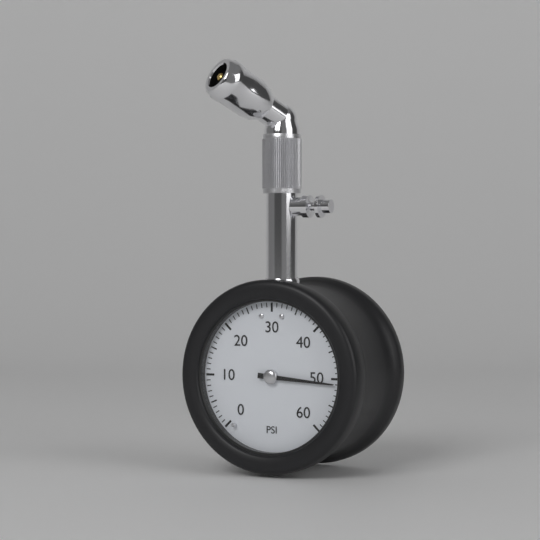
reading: 51 psi
